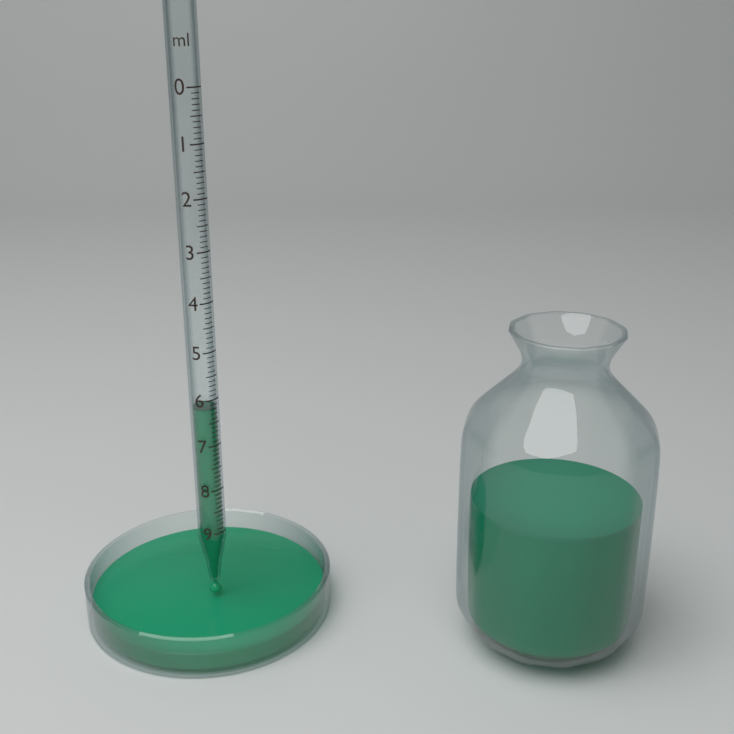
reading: 6.2 ml
